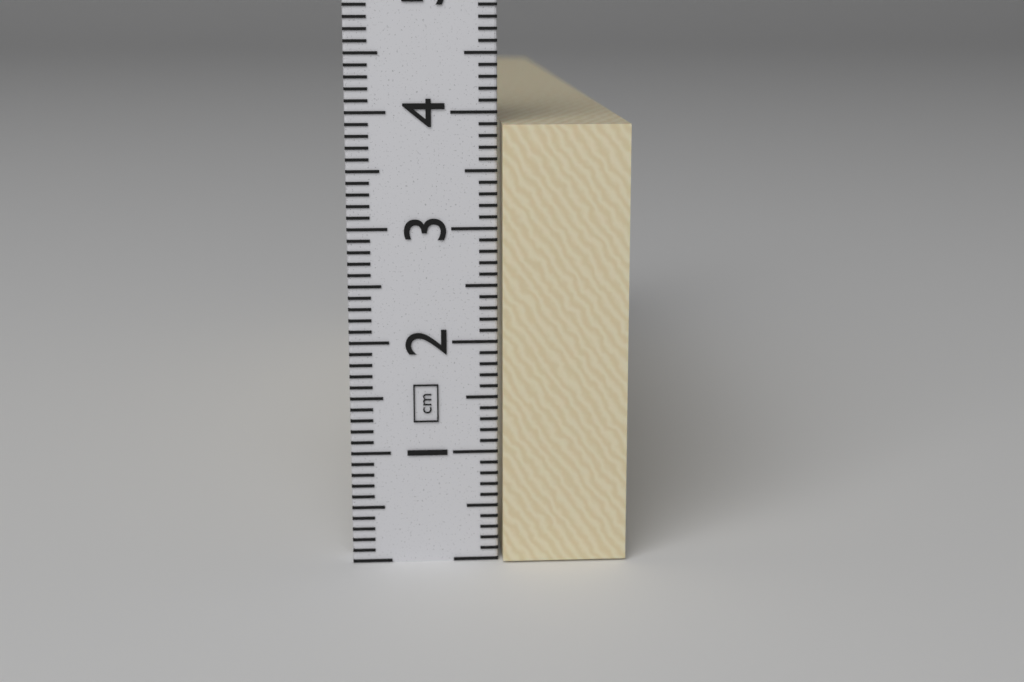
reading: 3.9 cm
